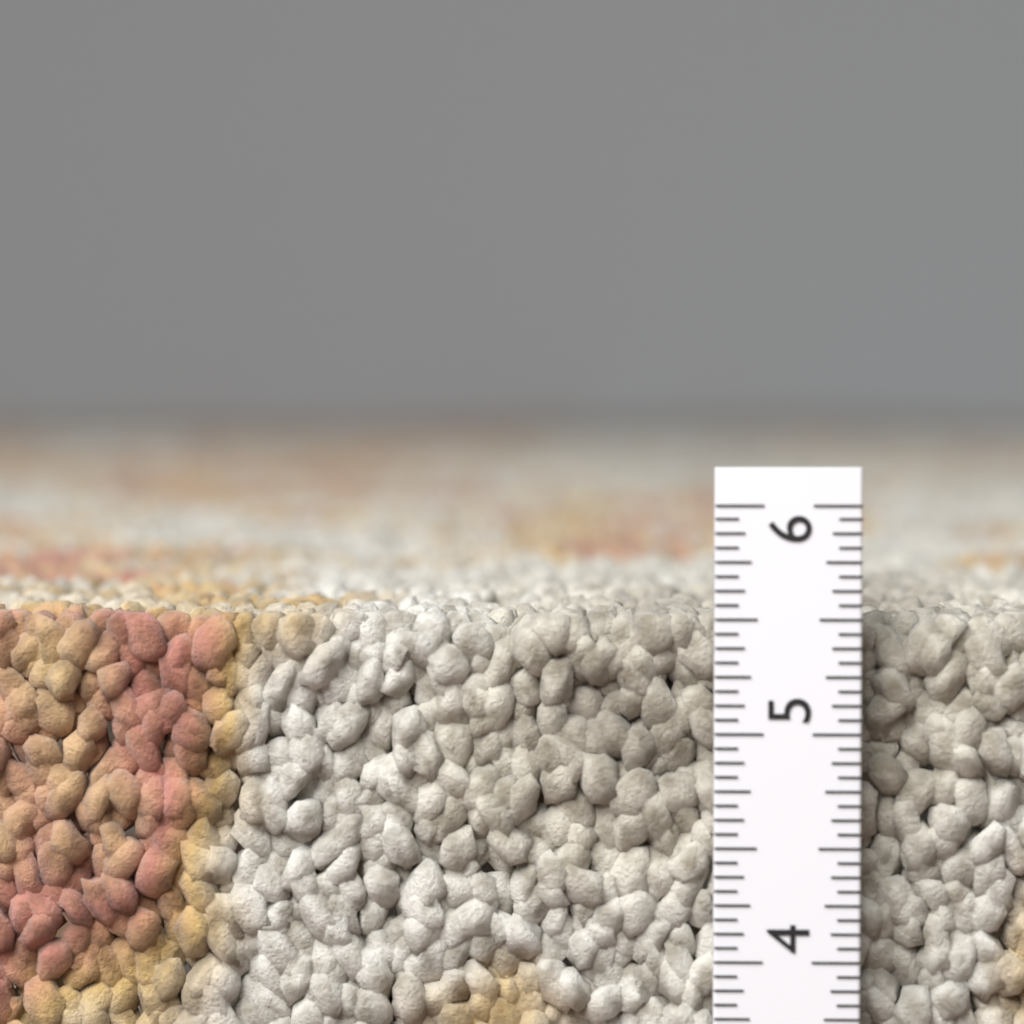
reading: 5.5000 in
